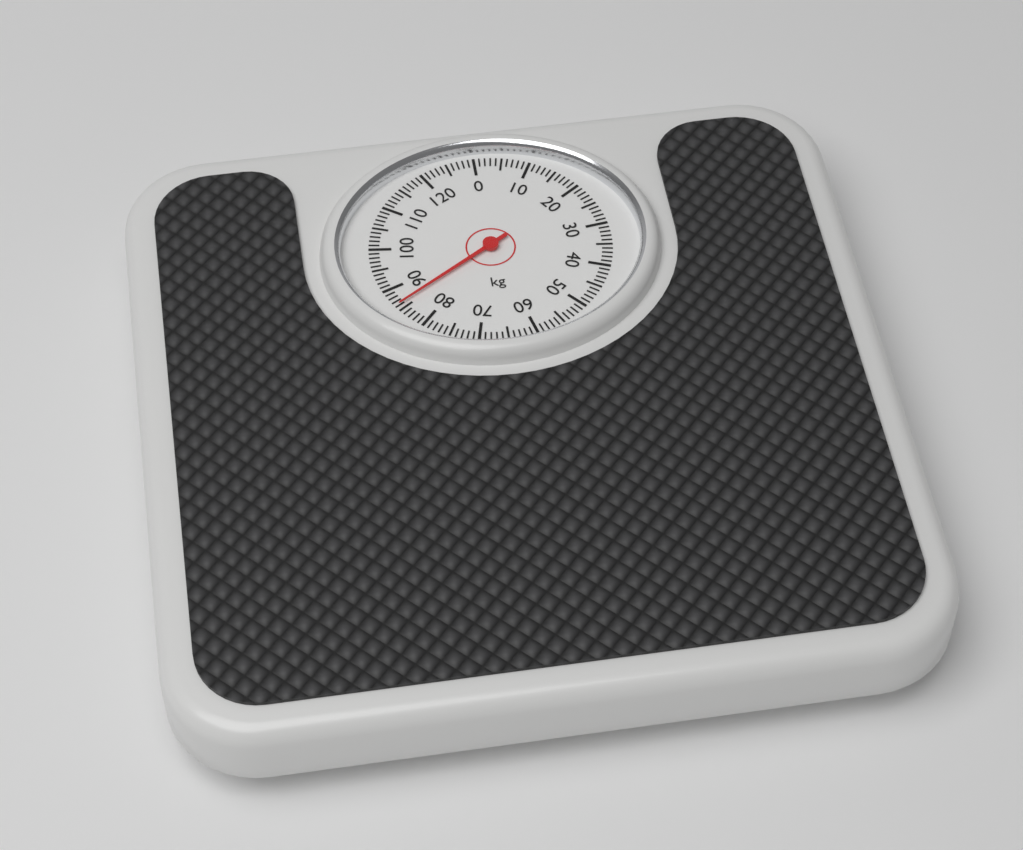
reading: 86 kg
